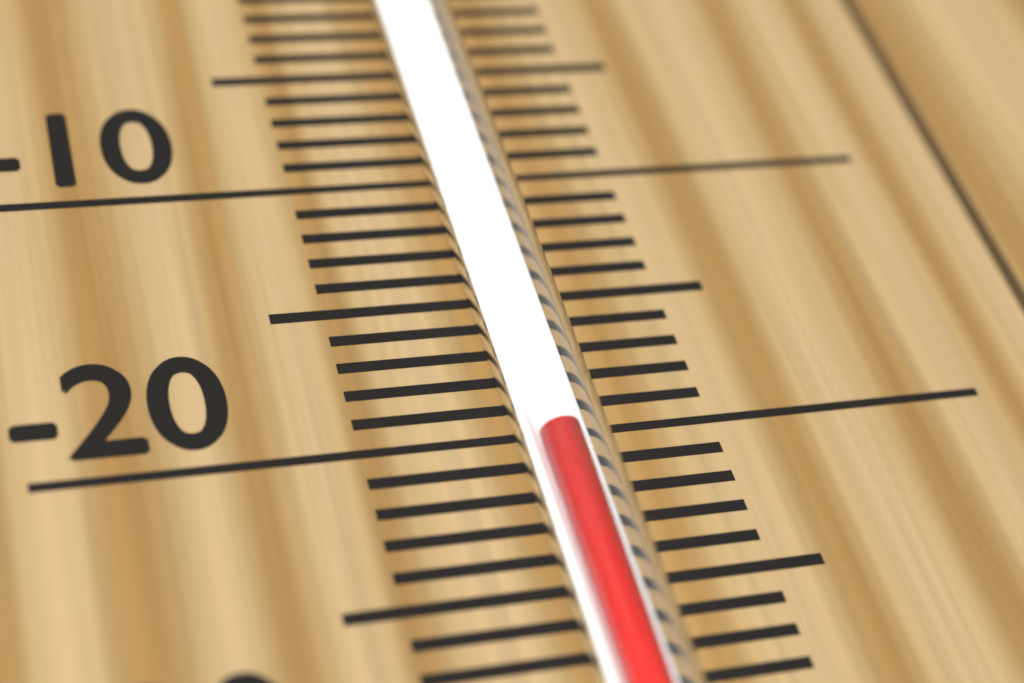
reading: -21 °C
